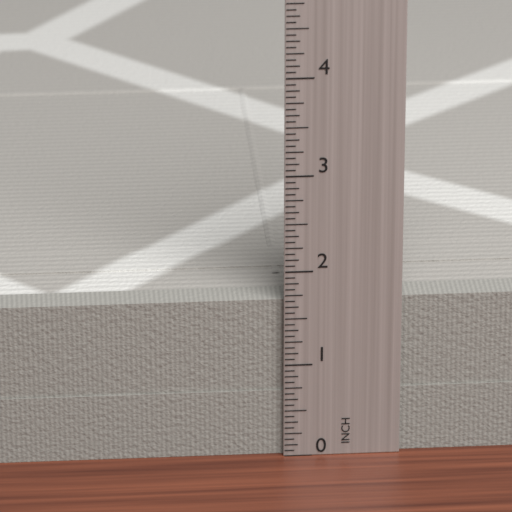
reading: 1.6875 in
